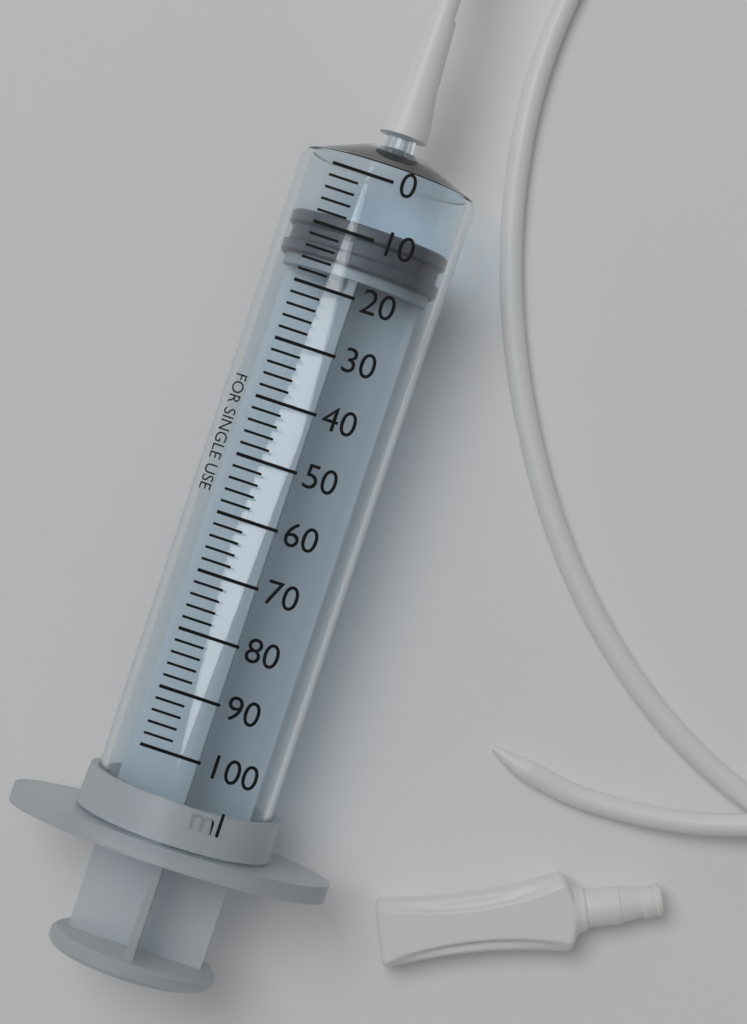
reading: 8 ml
